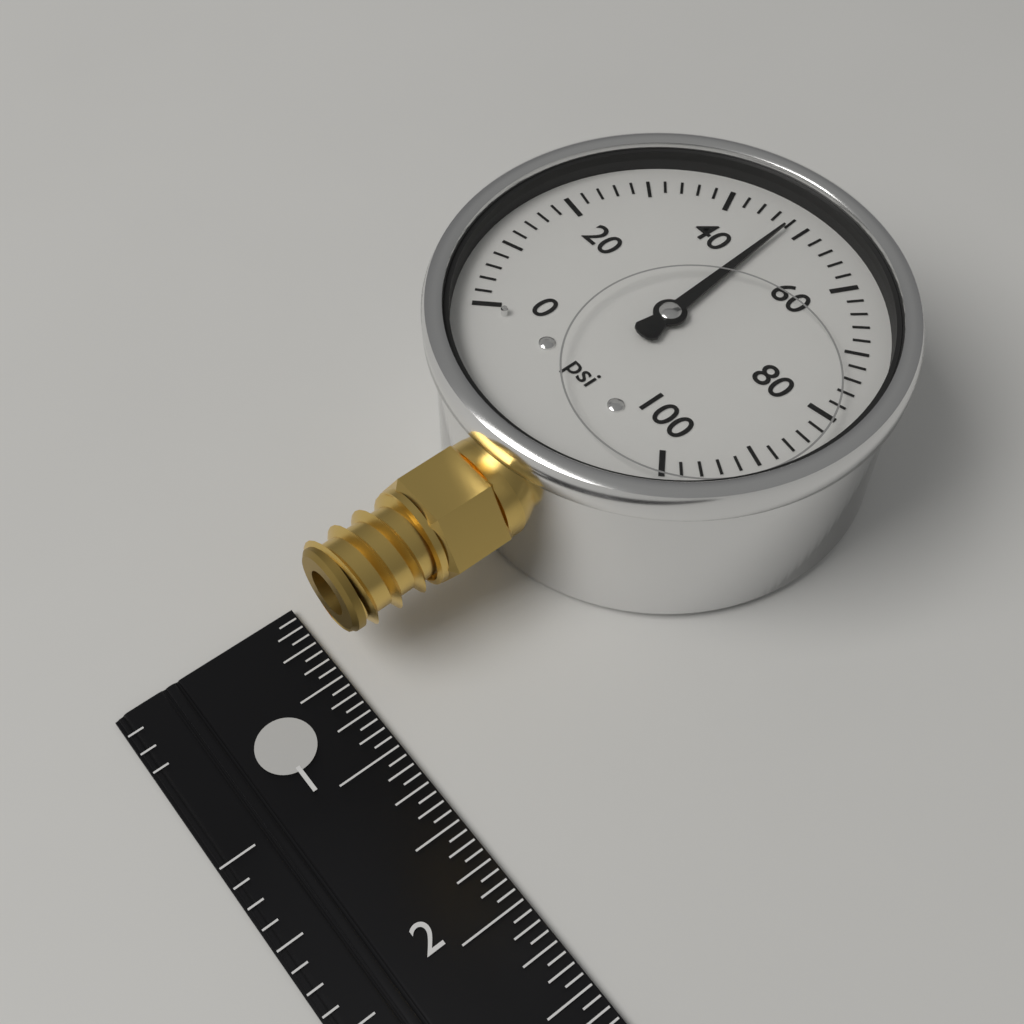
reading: 48 psi
